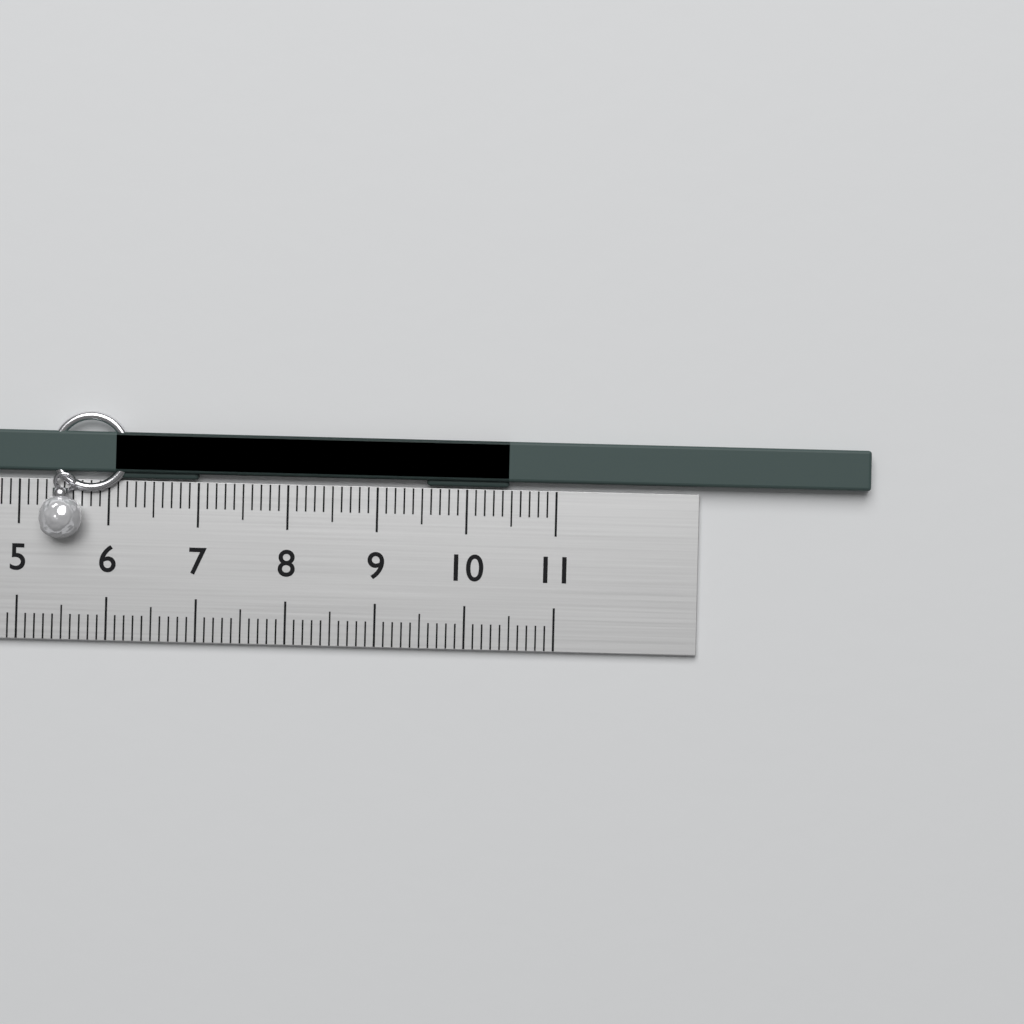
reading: 10.5 cm
